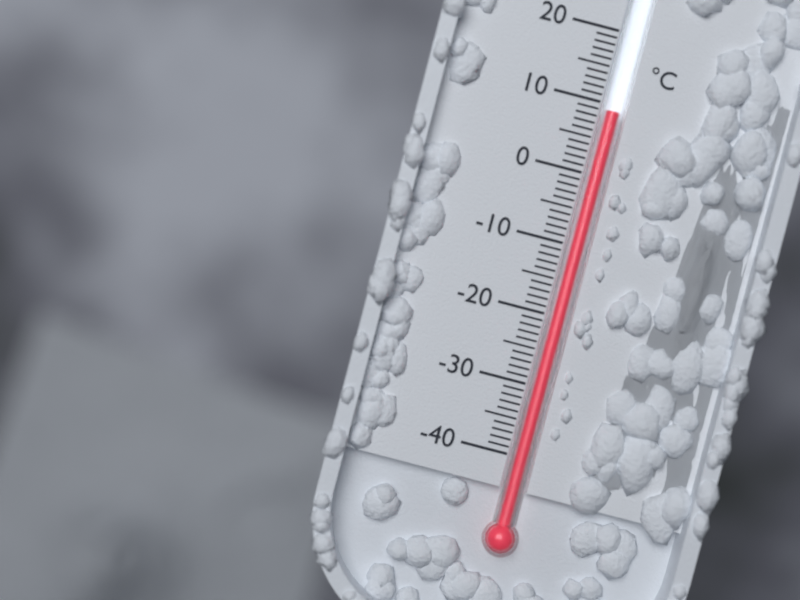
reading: 9 °C
